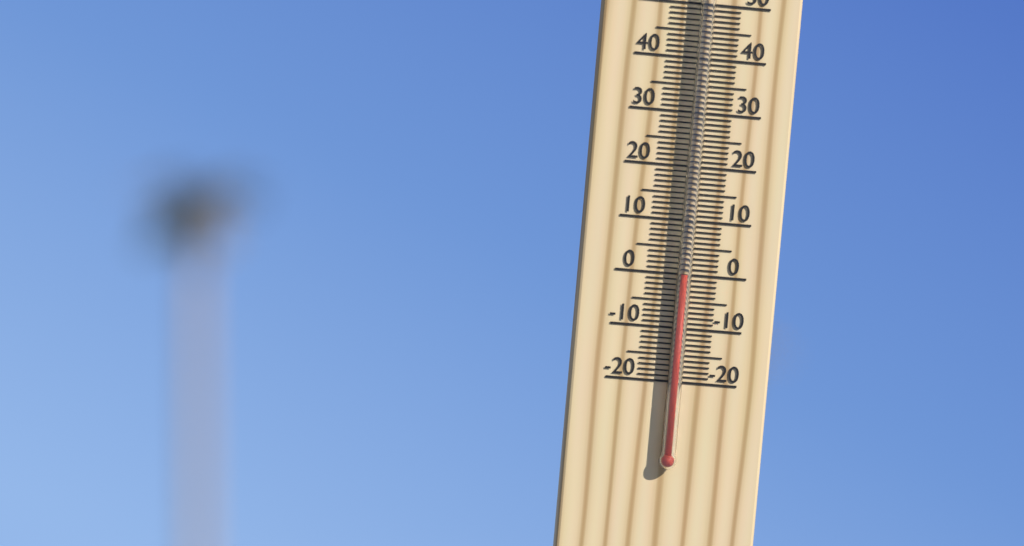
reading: 0 °C
